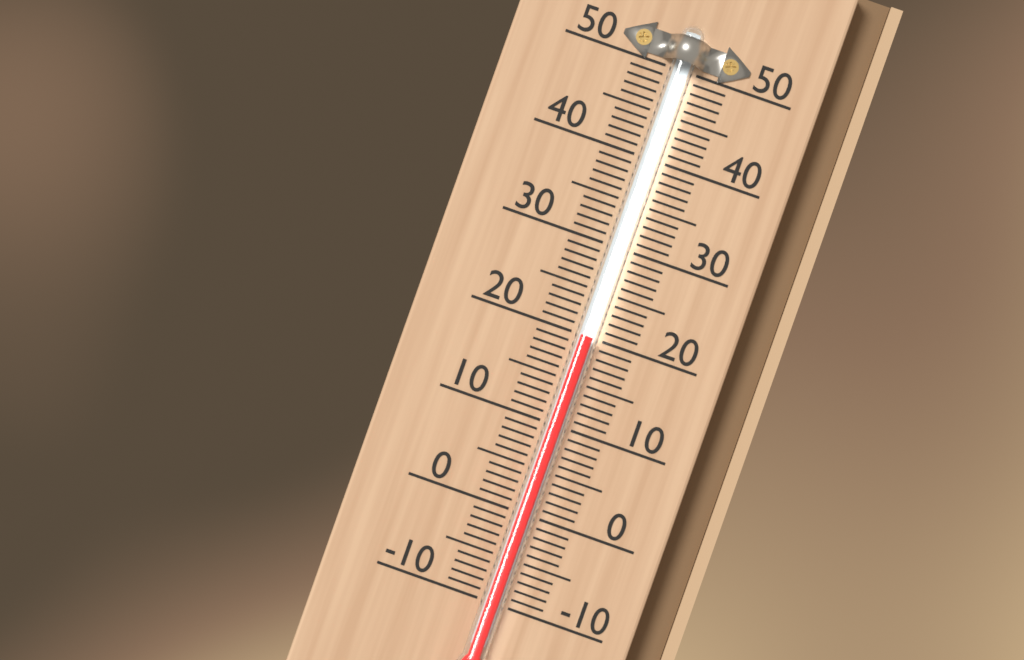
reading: 20 (no unit)
